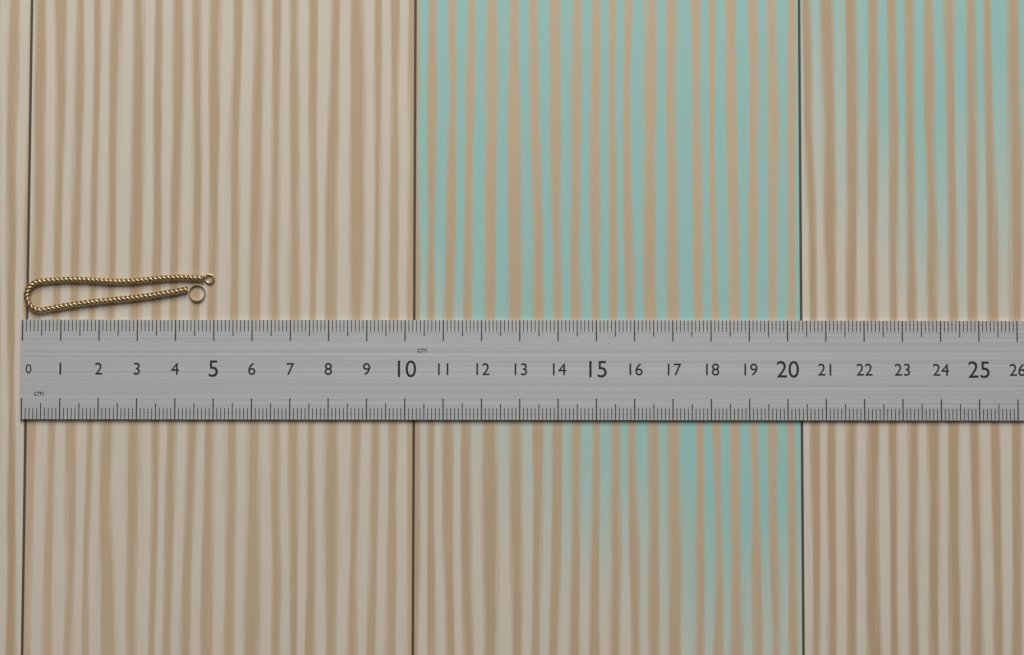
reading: 5.0 cm
